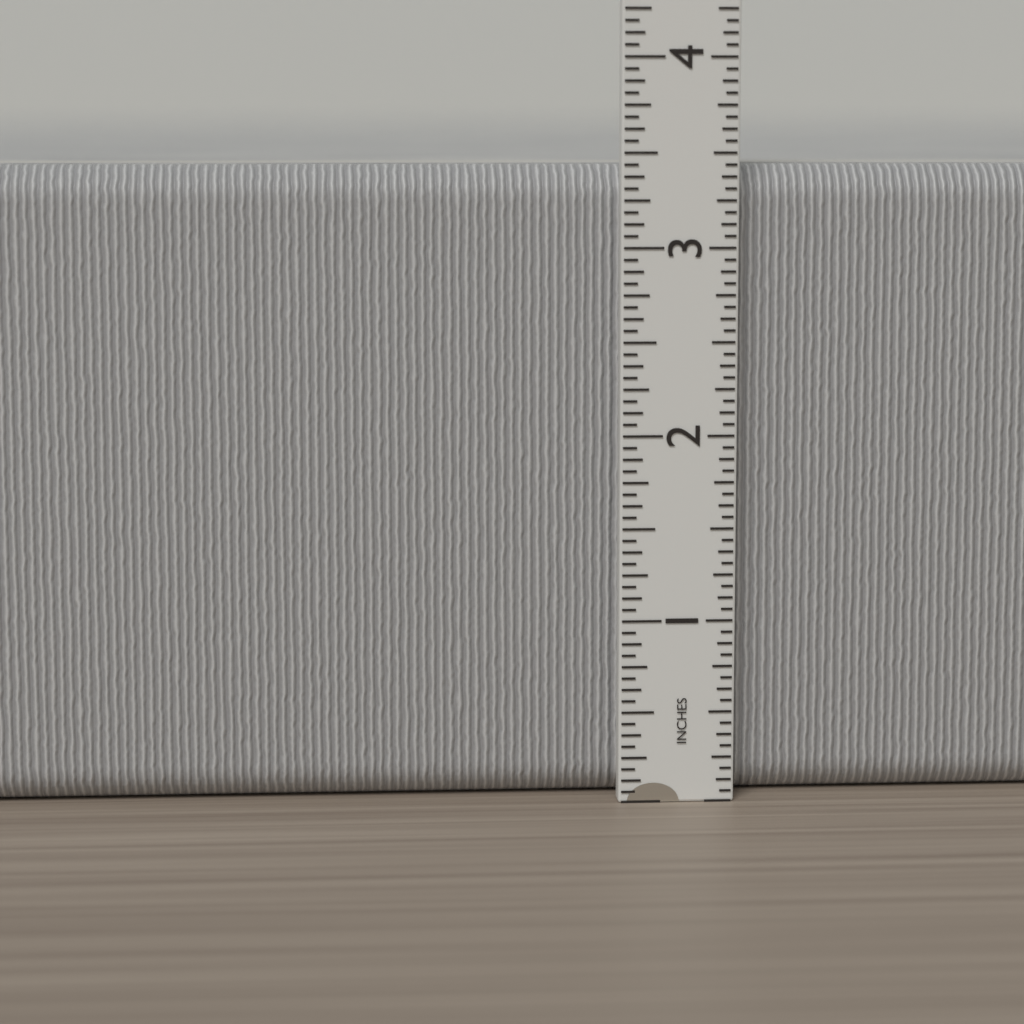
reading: 3.4375 in
